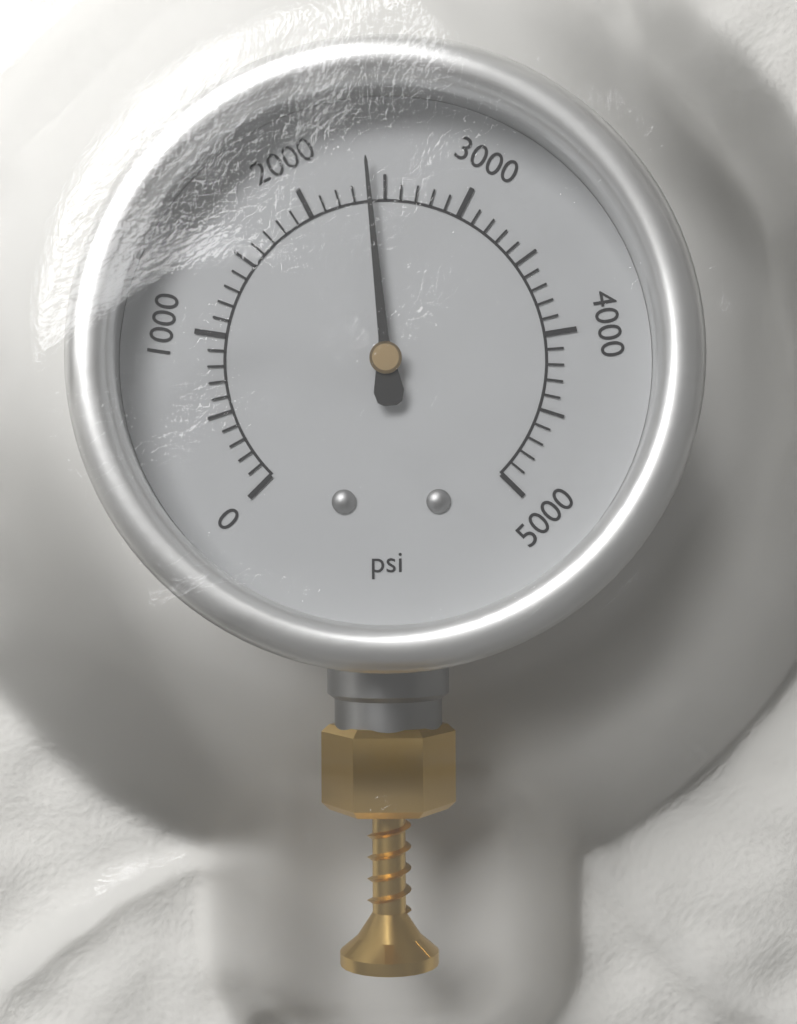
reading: 2400 psi
